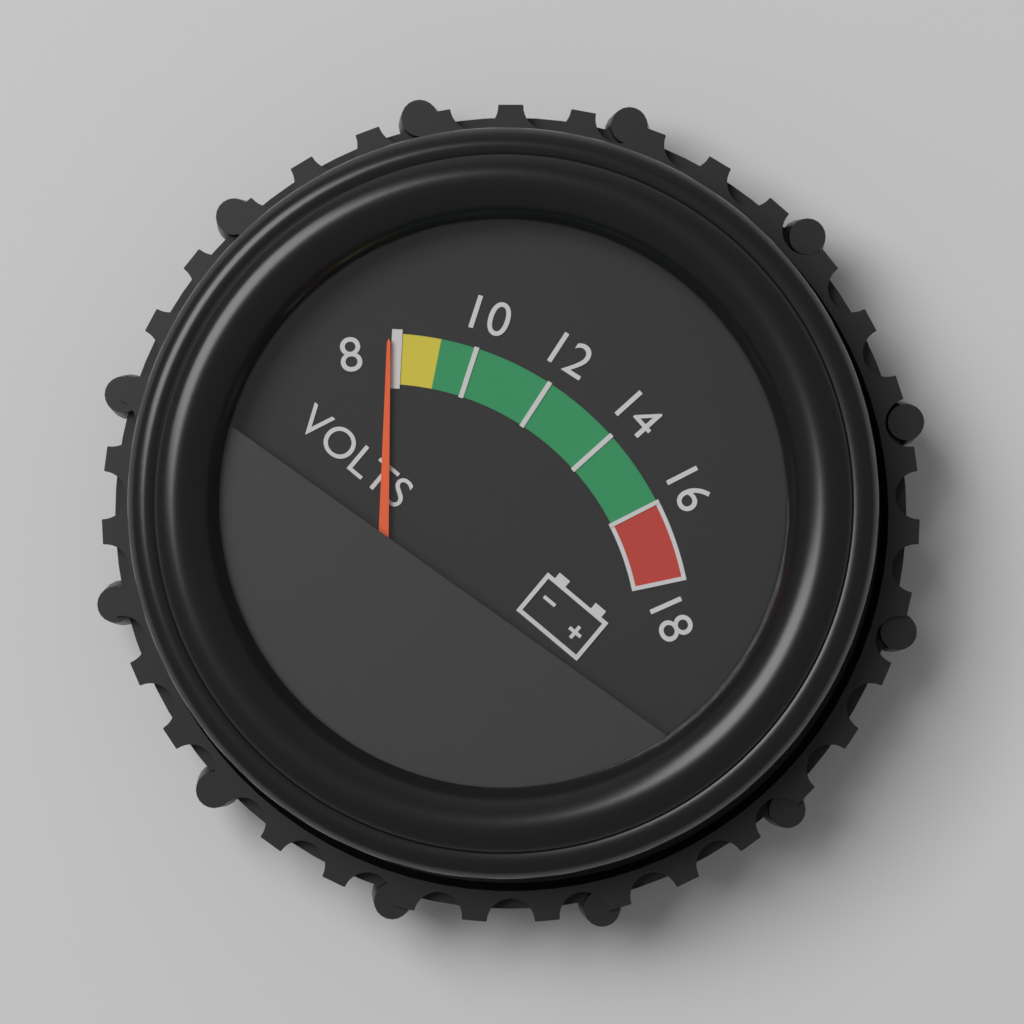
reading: 7.8 V
